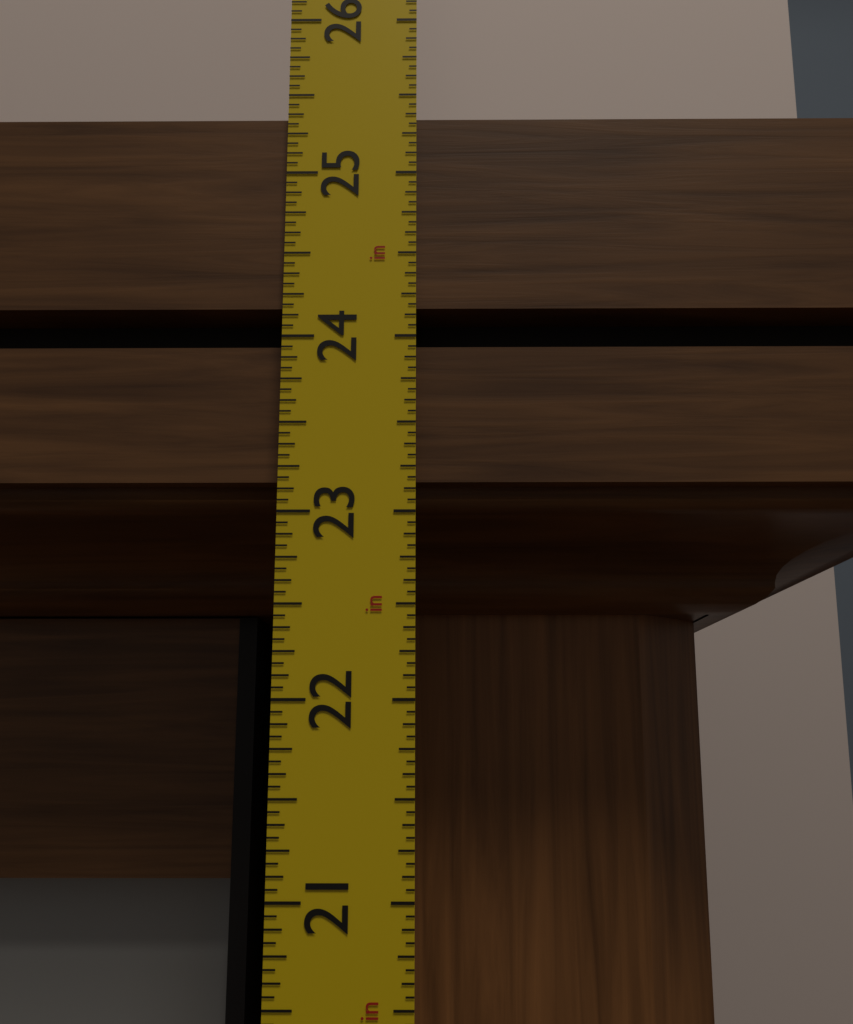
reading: 25.3750 in
